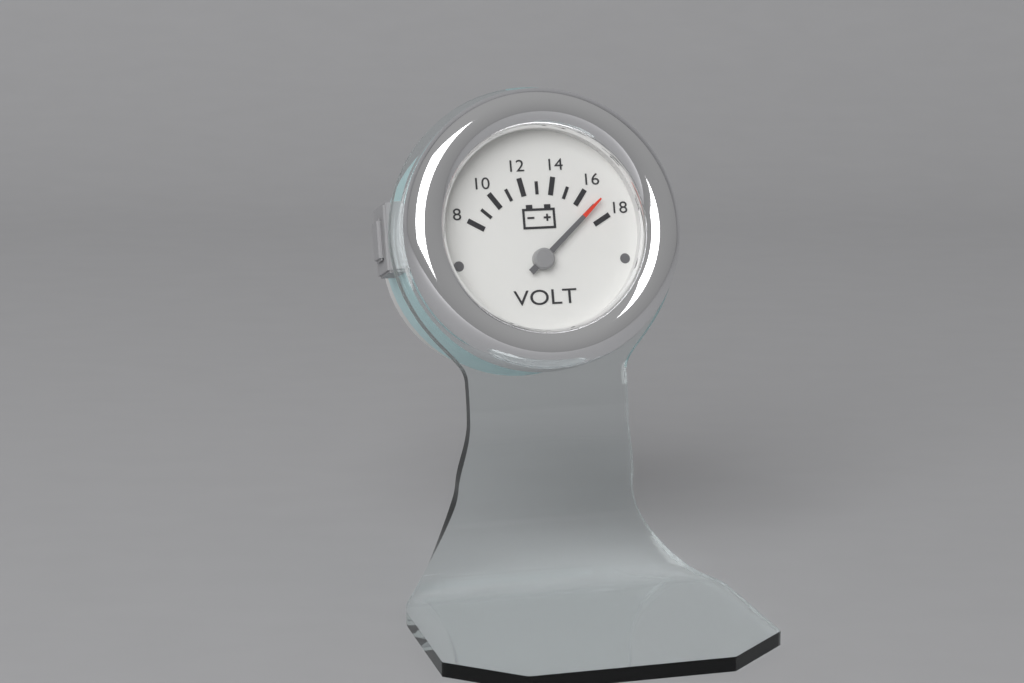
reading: 17 V
